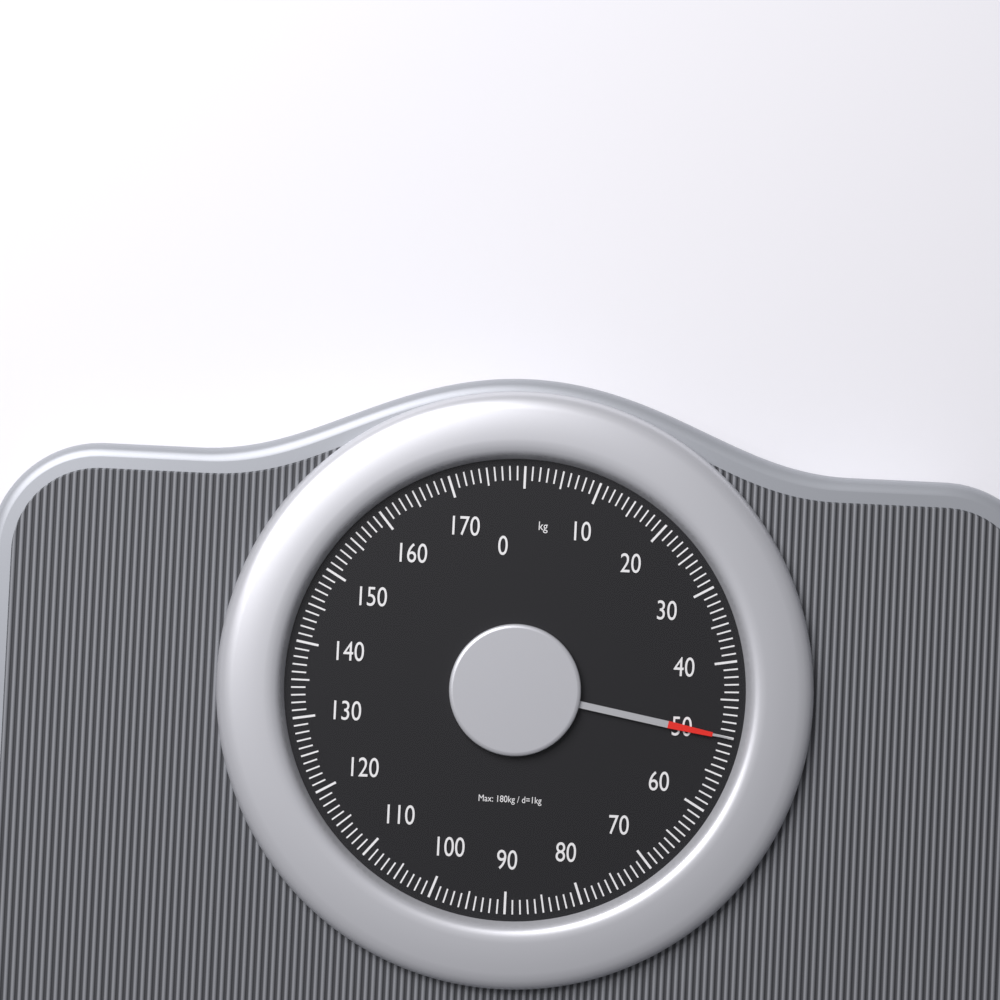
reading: 50 kg
